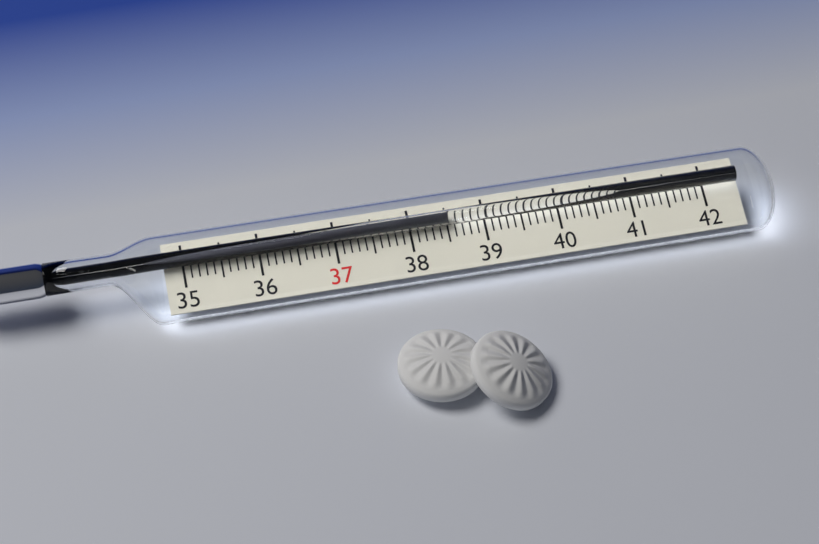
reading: 38.5 (no unit)
